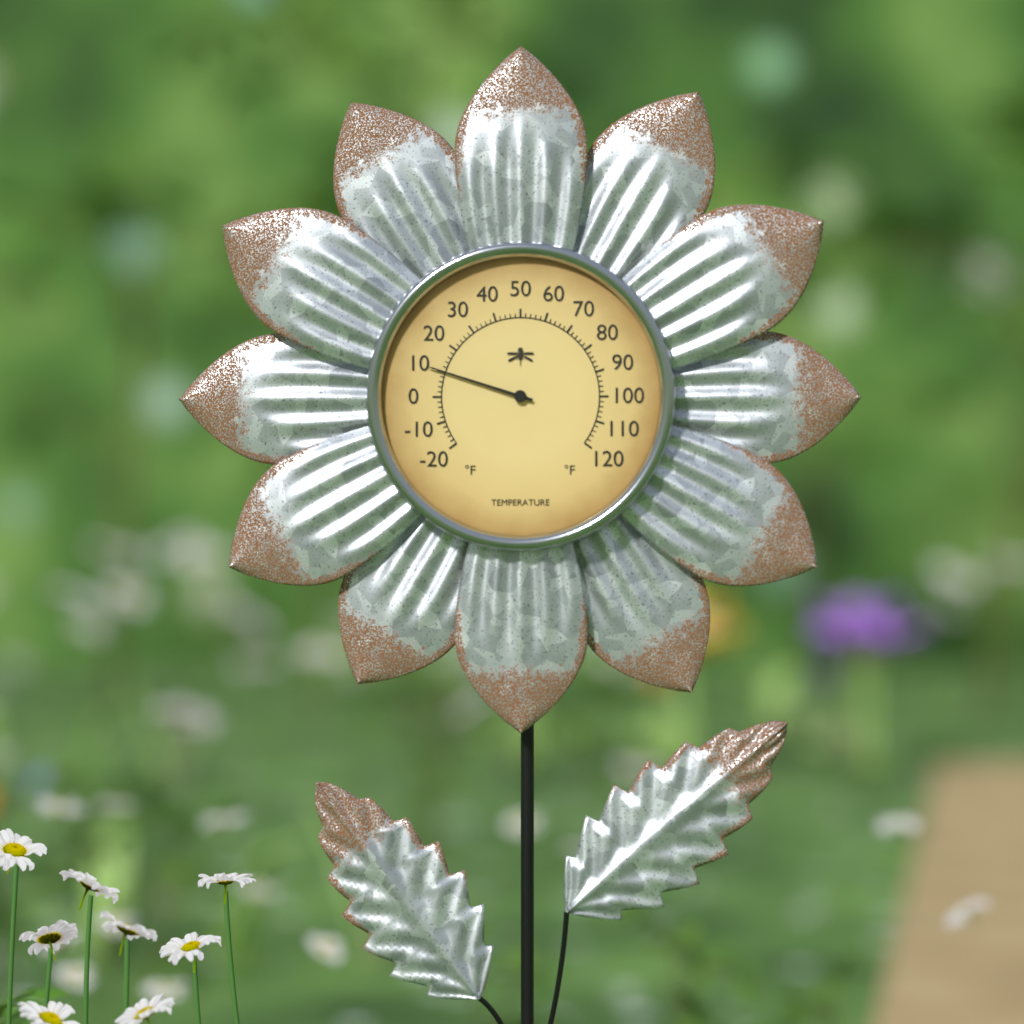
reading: 10 °F
